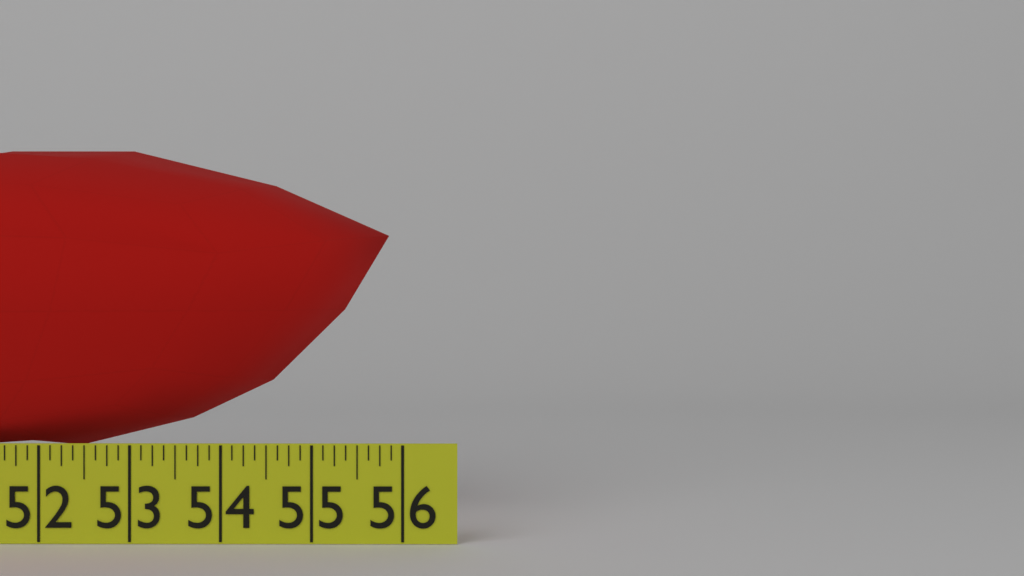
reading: 55.750 in
